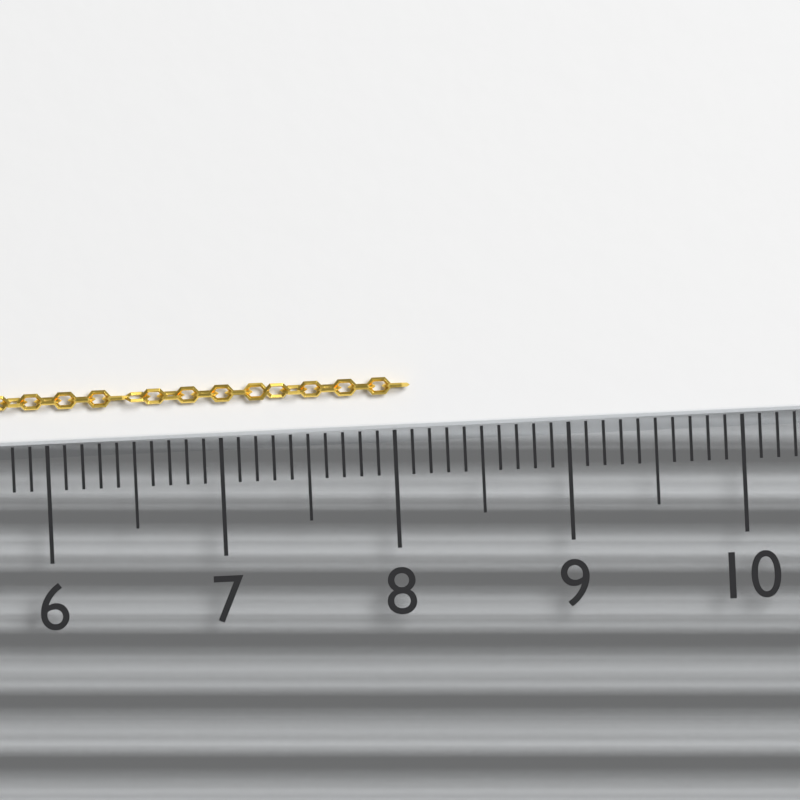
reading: 8.1 (no unit)
